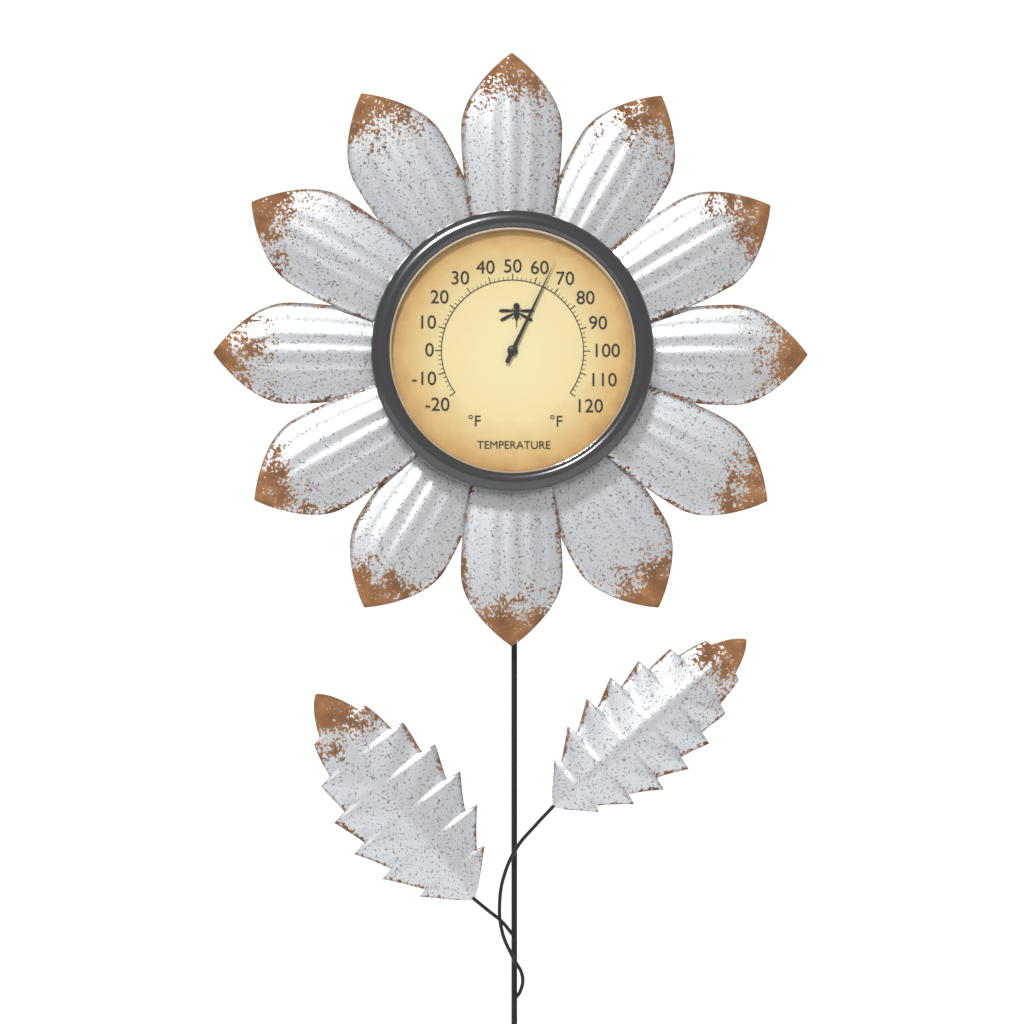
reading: 64 °F
